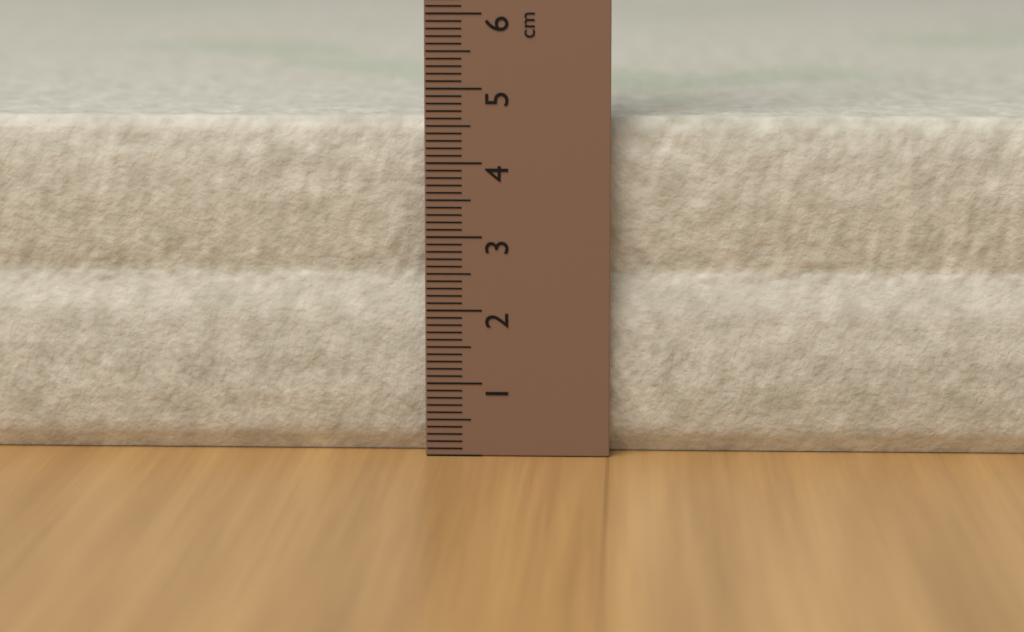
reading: 4.6 cm
